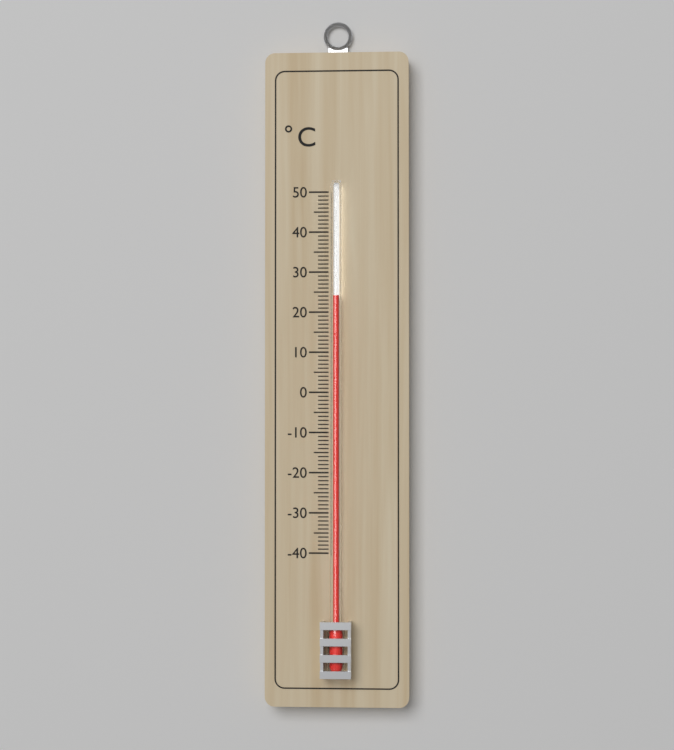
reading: 24 °C
